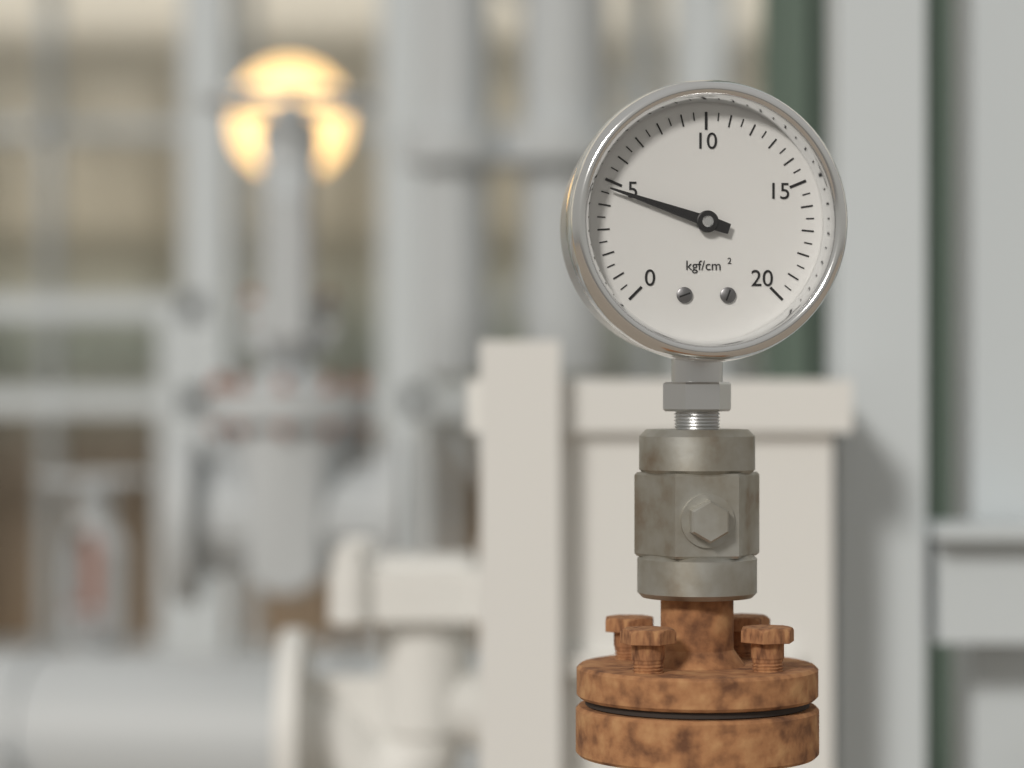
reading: 4.7 kgf/cm²
